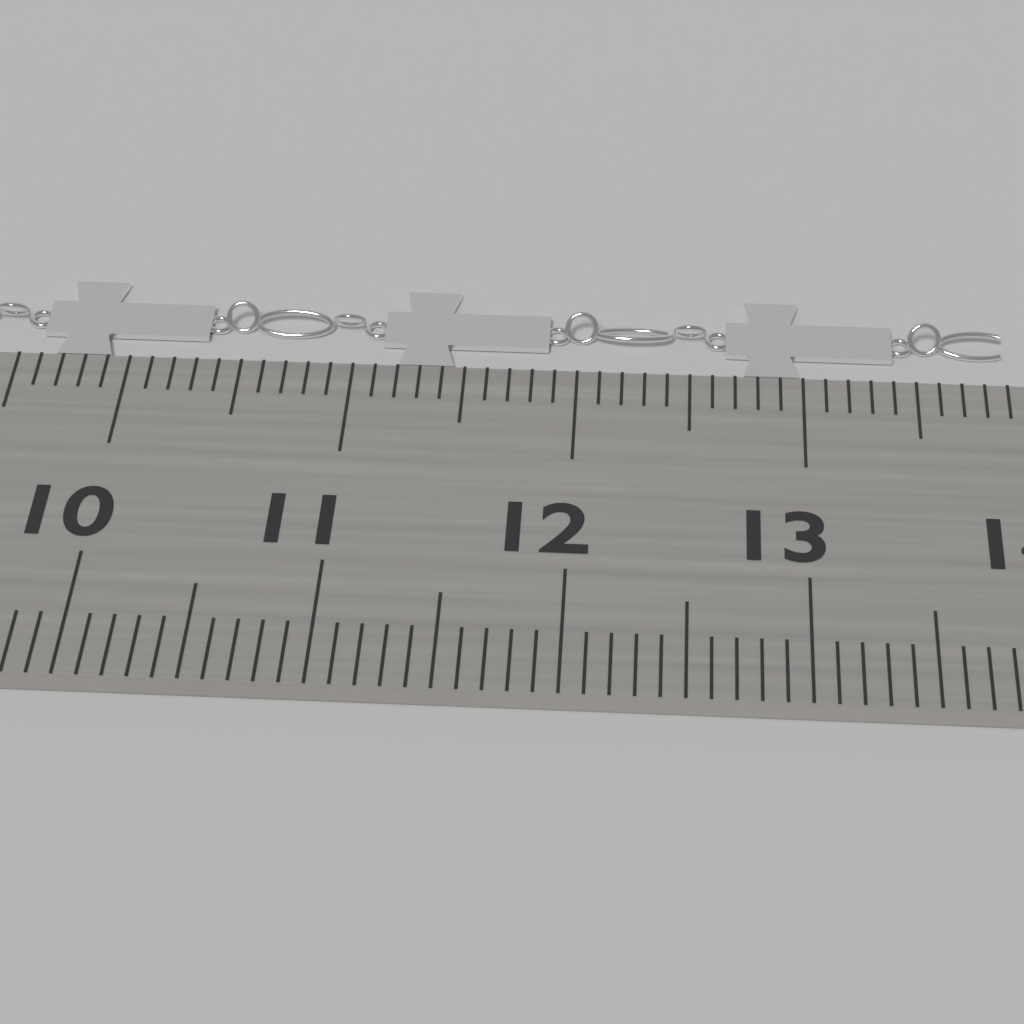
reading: 13.9 cm
